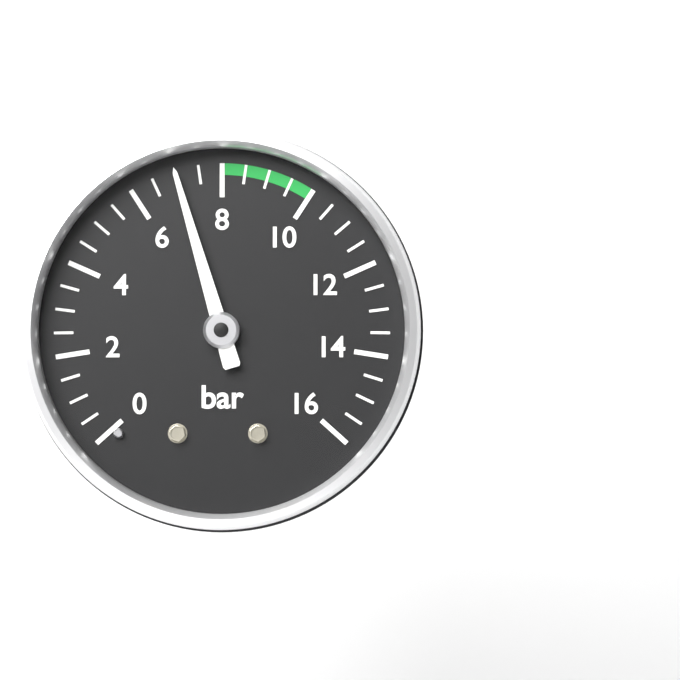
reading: 7.0 bar
